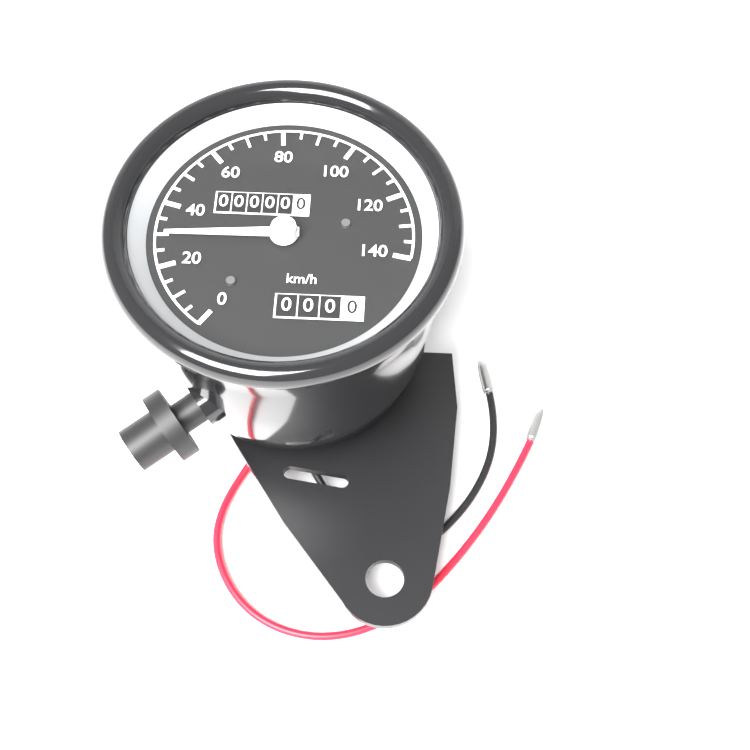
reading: 30 km/h
